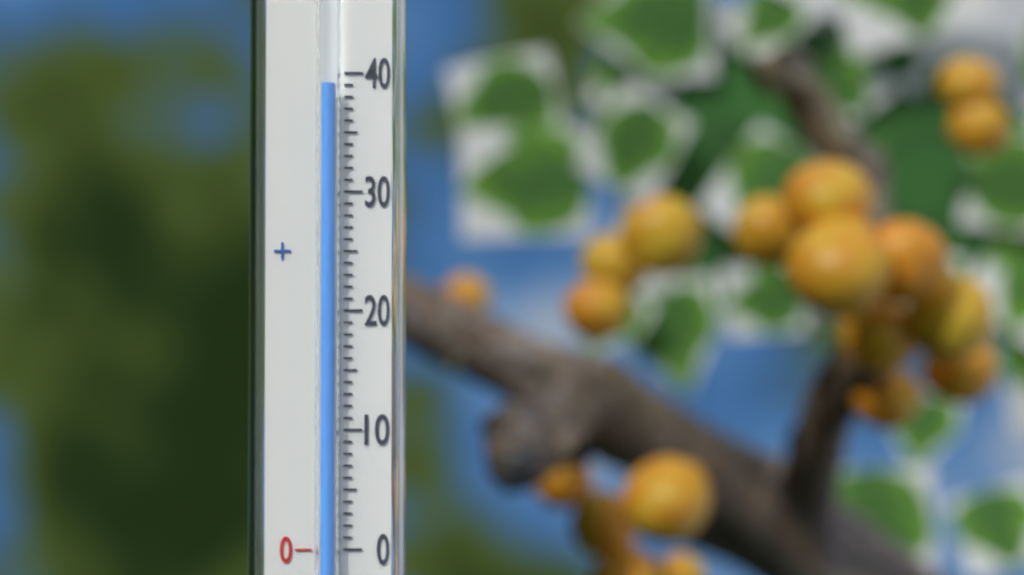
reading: 39 (no unit)
